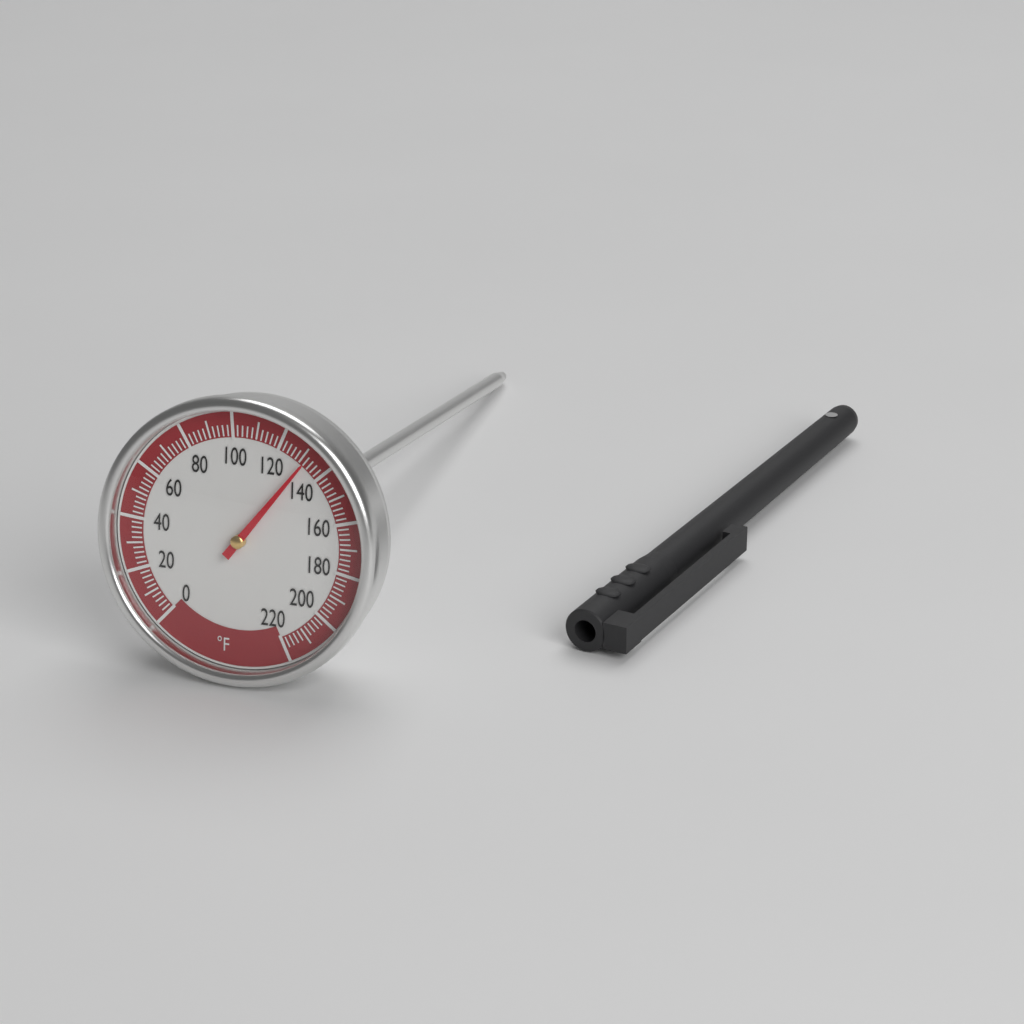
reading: 132 °F
